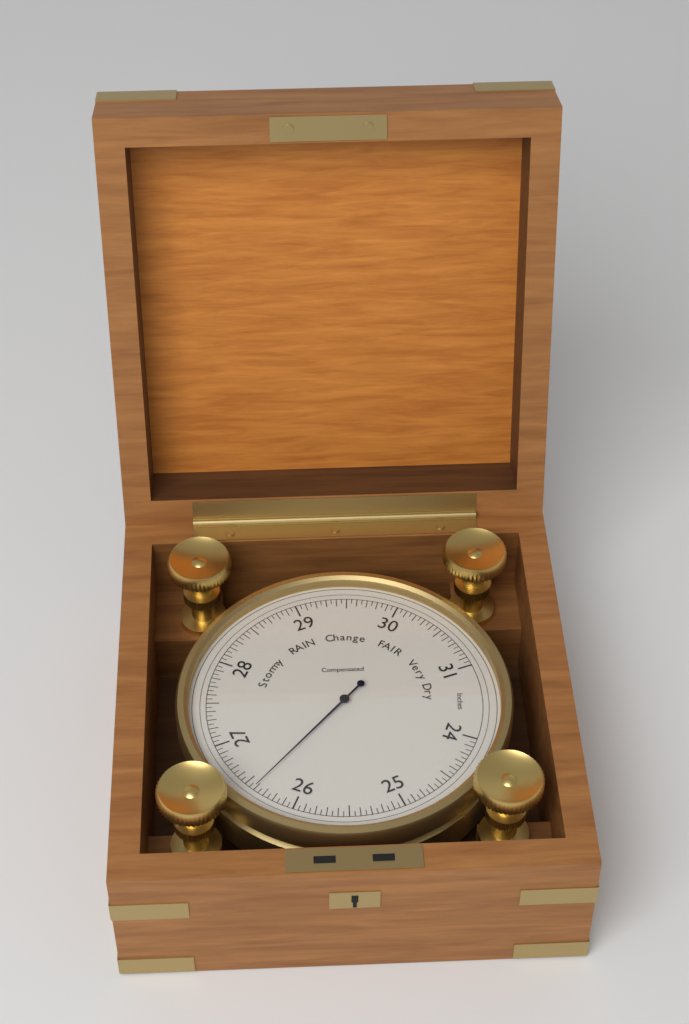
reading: 26.40 inHg
